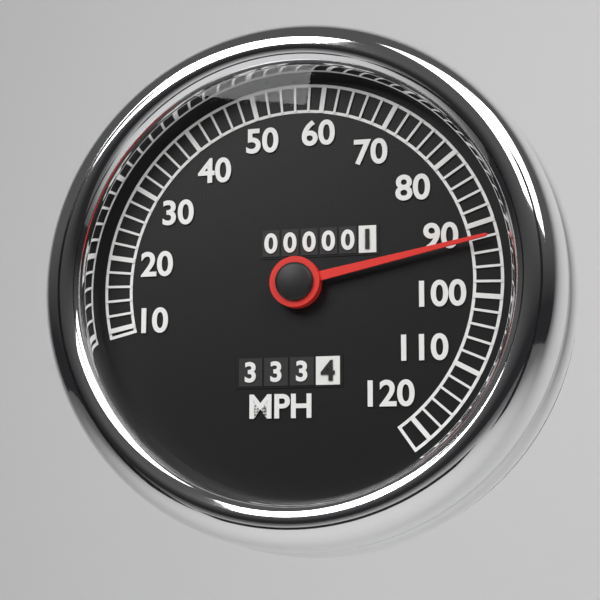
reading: 92 MPH
